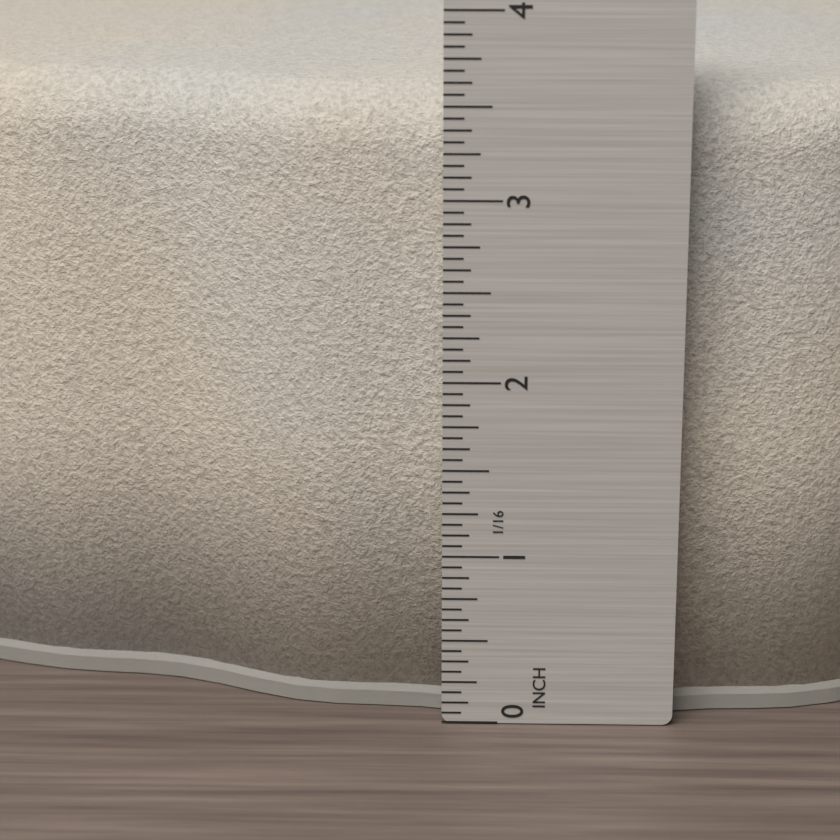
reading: 3.5625 in
